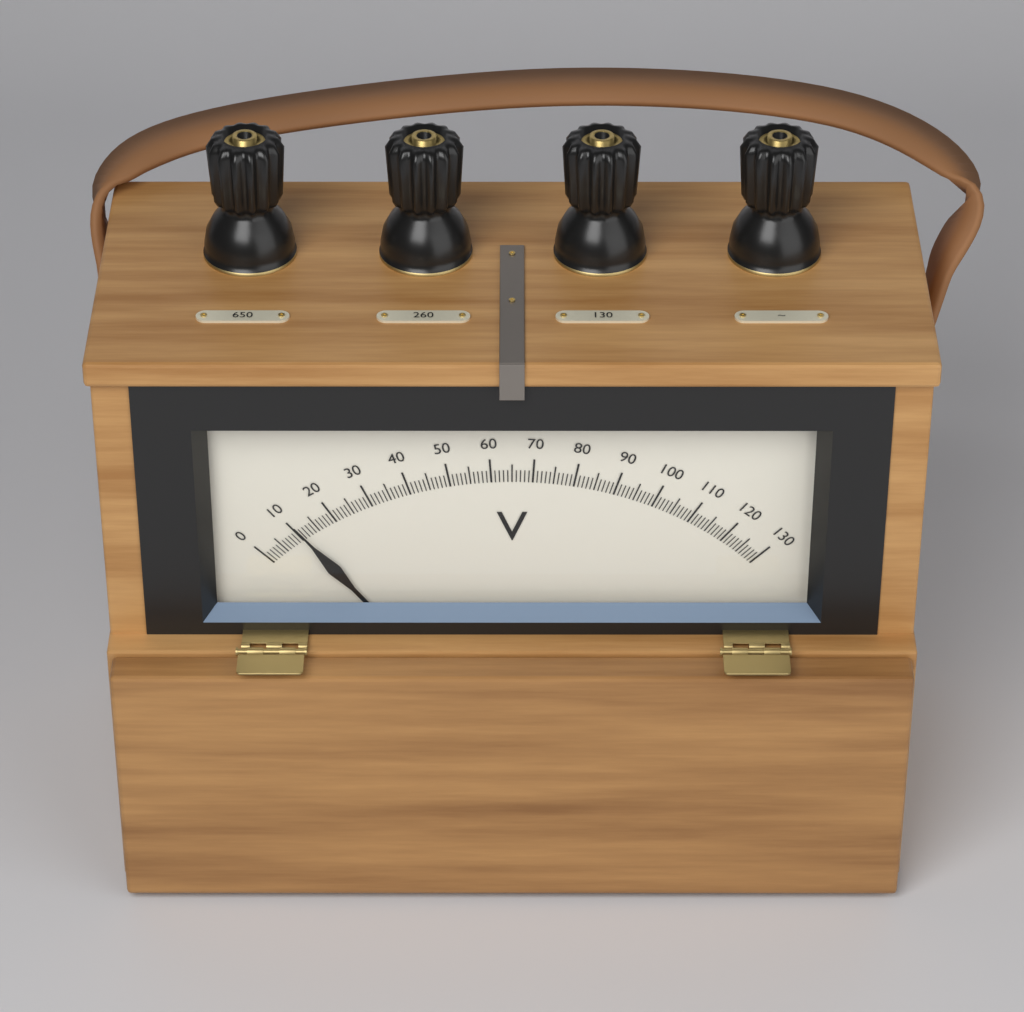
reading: 11 V
